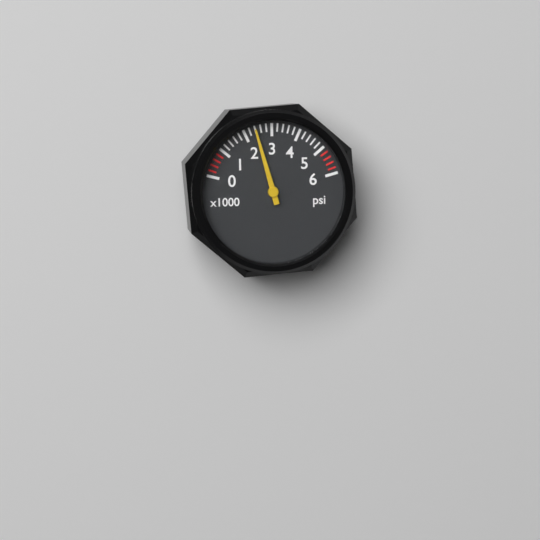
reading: 2400 psi
